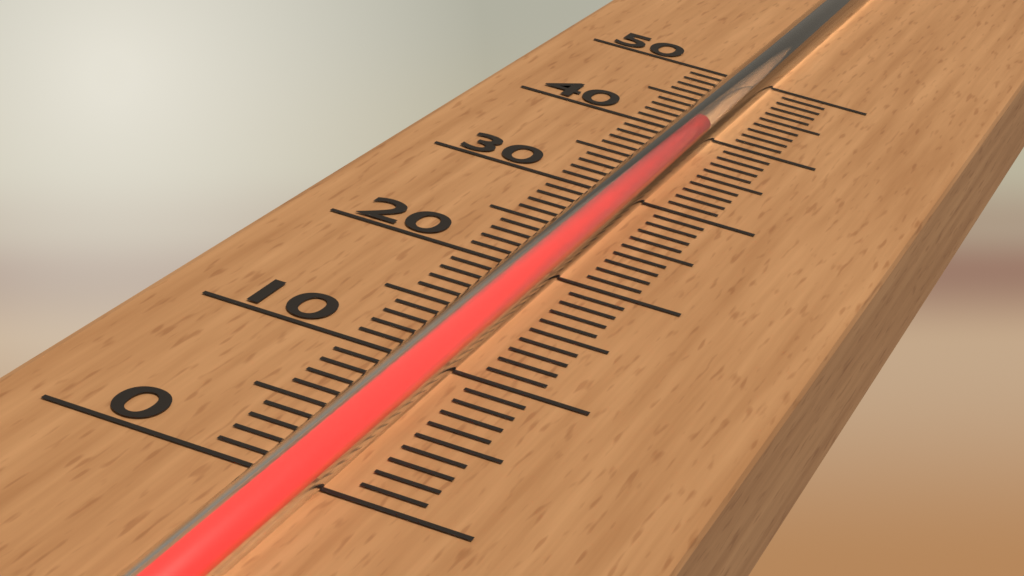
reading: 38 (no unit)
